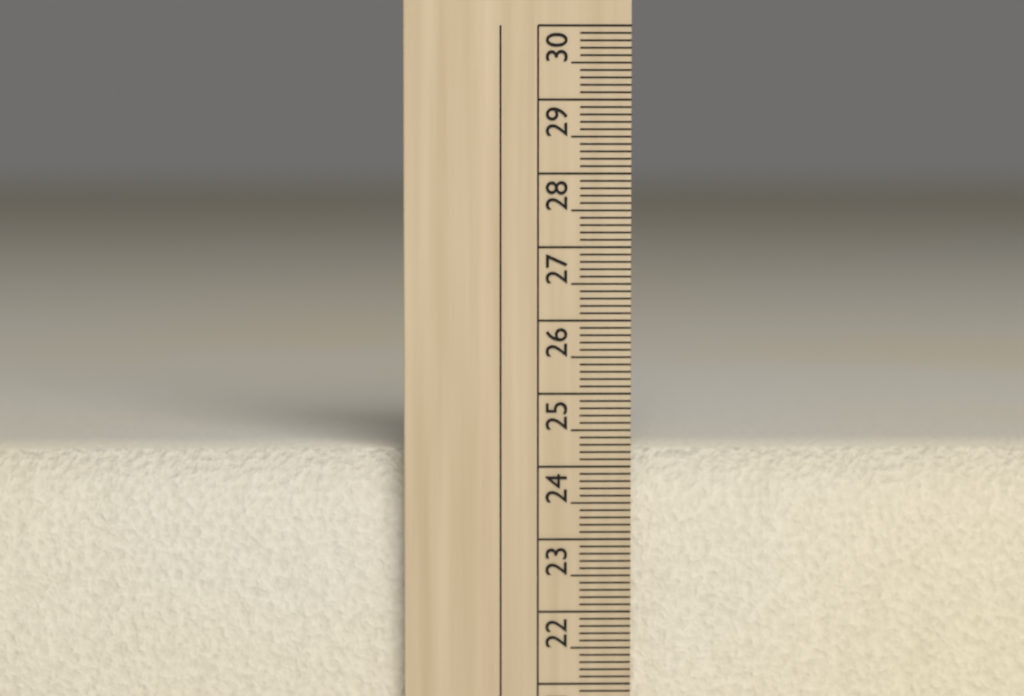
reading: 24.2 cm
